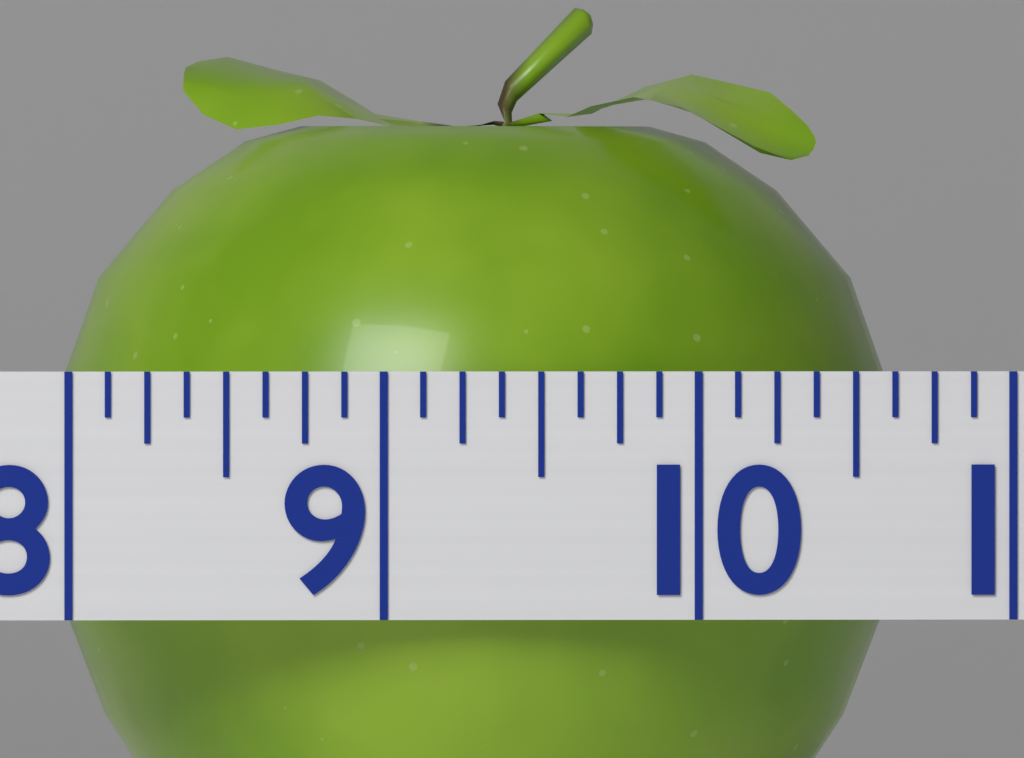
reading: 10.750 (no unit)
